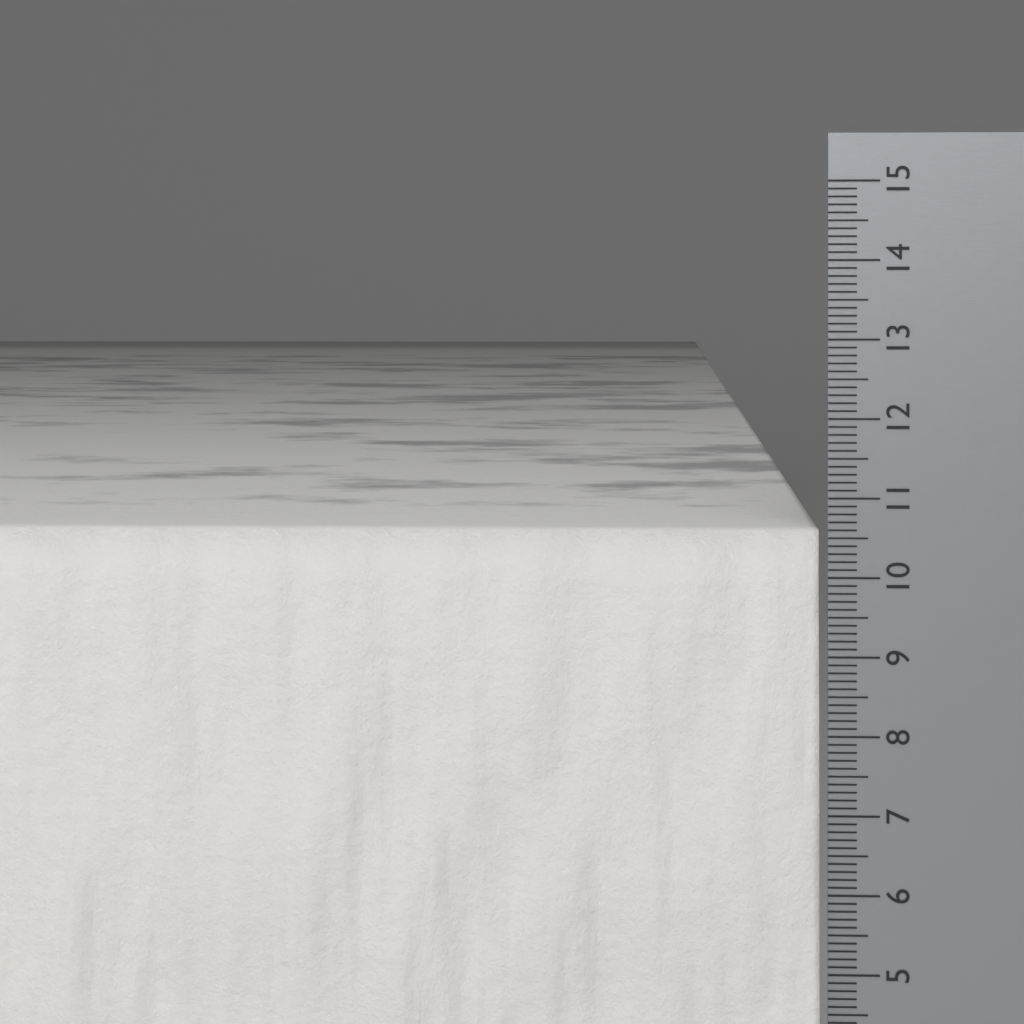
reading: 10.6 cm
